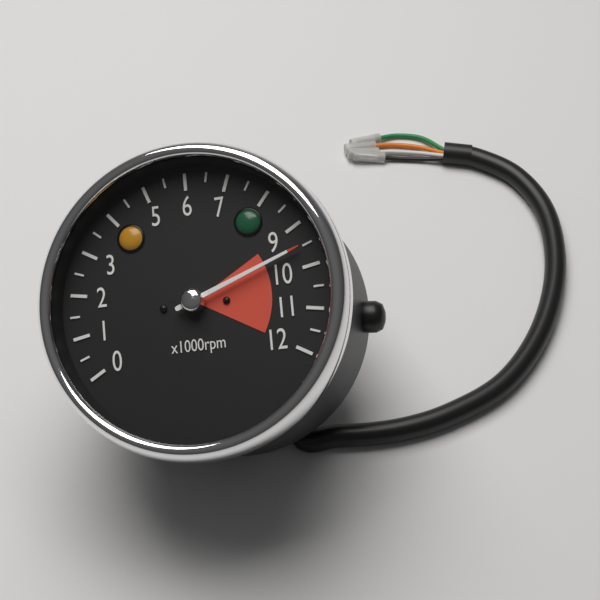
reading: 9.5 x1000rpm
